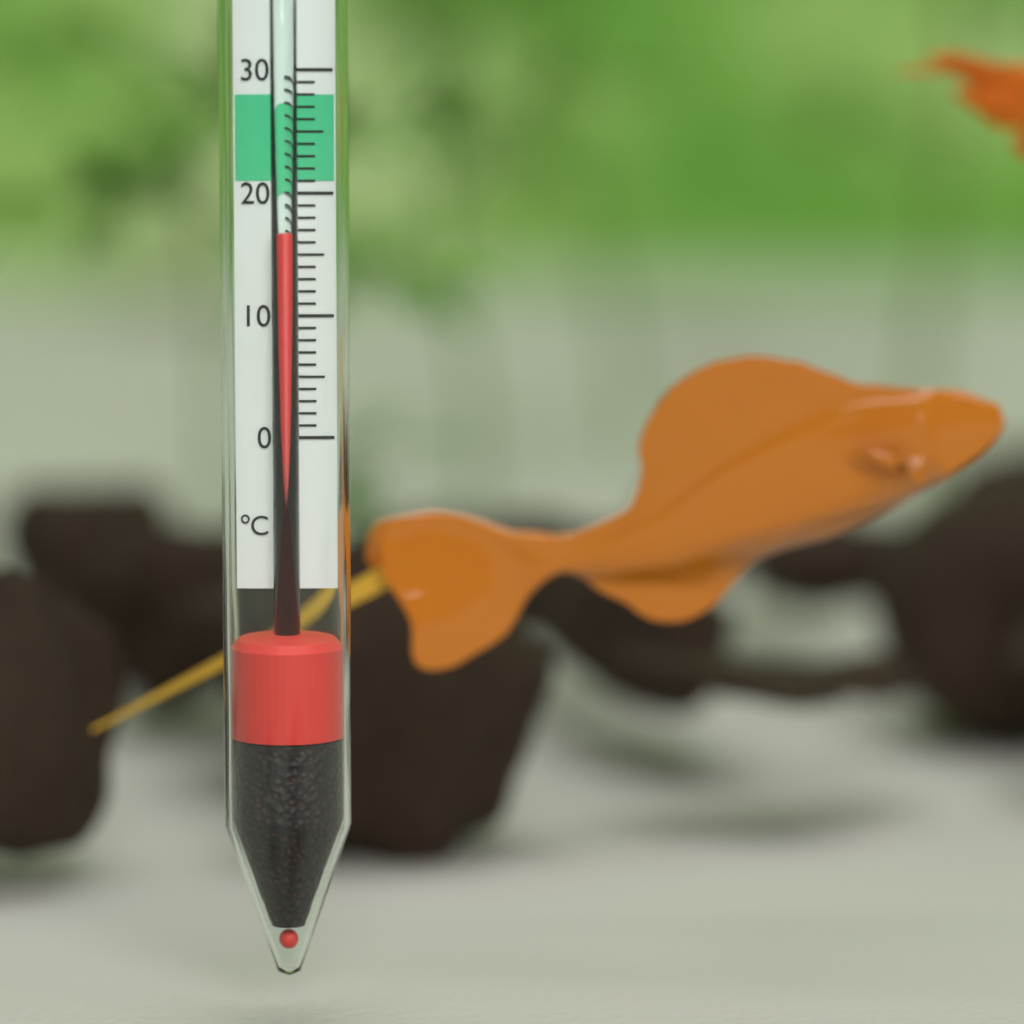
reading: 17 °C
